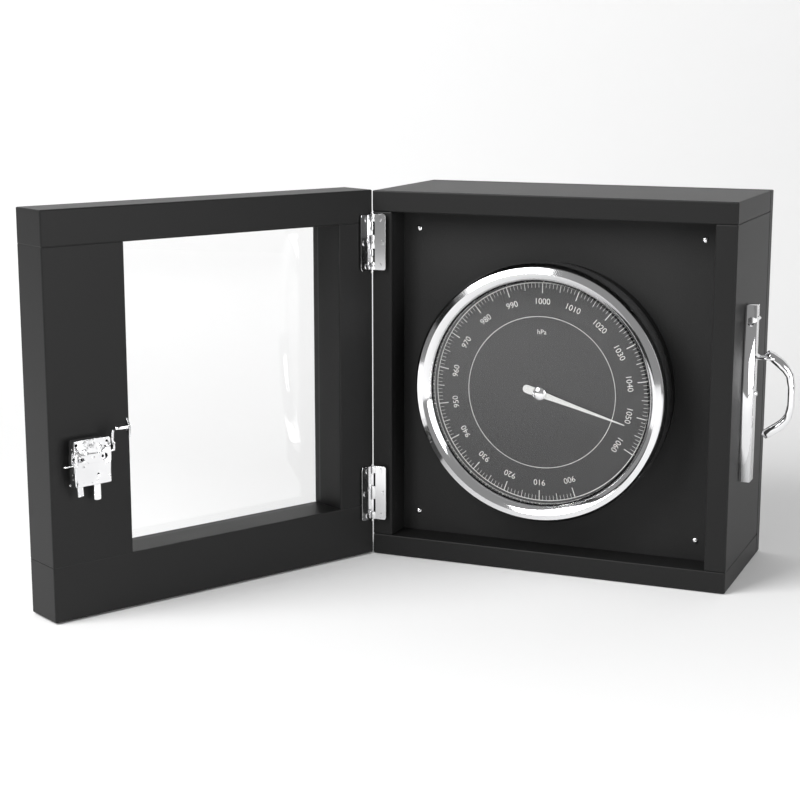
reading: 1053 hPa
